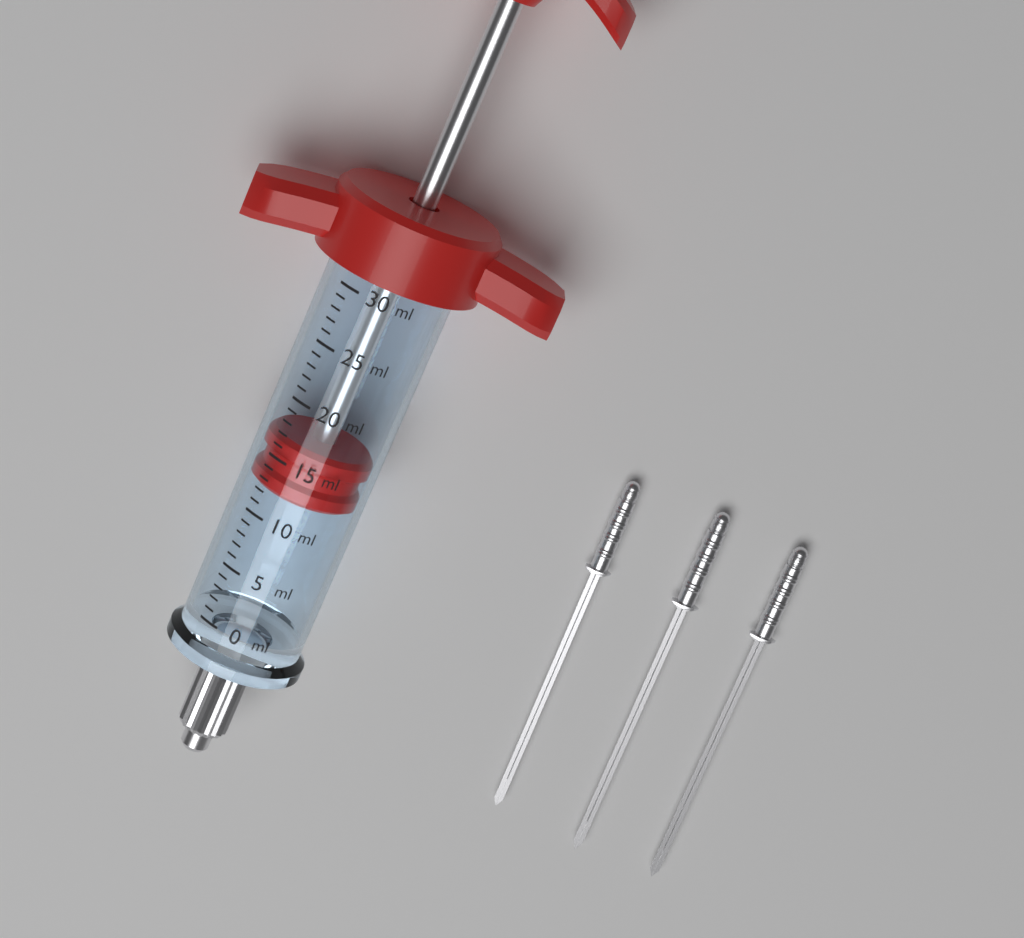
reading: 12 ml
